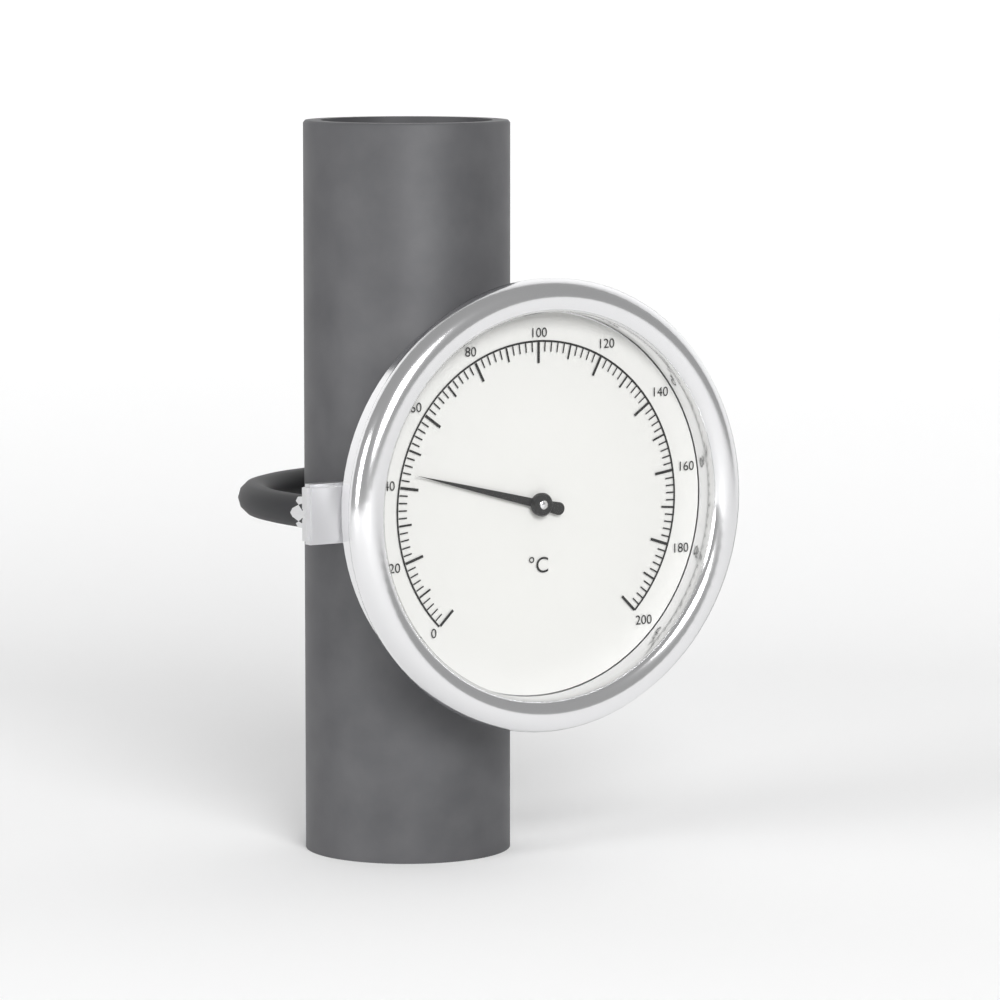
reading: 44 °C
